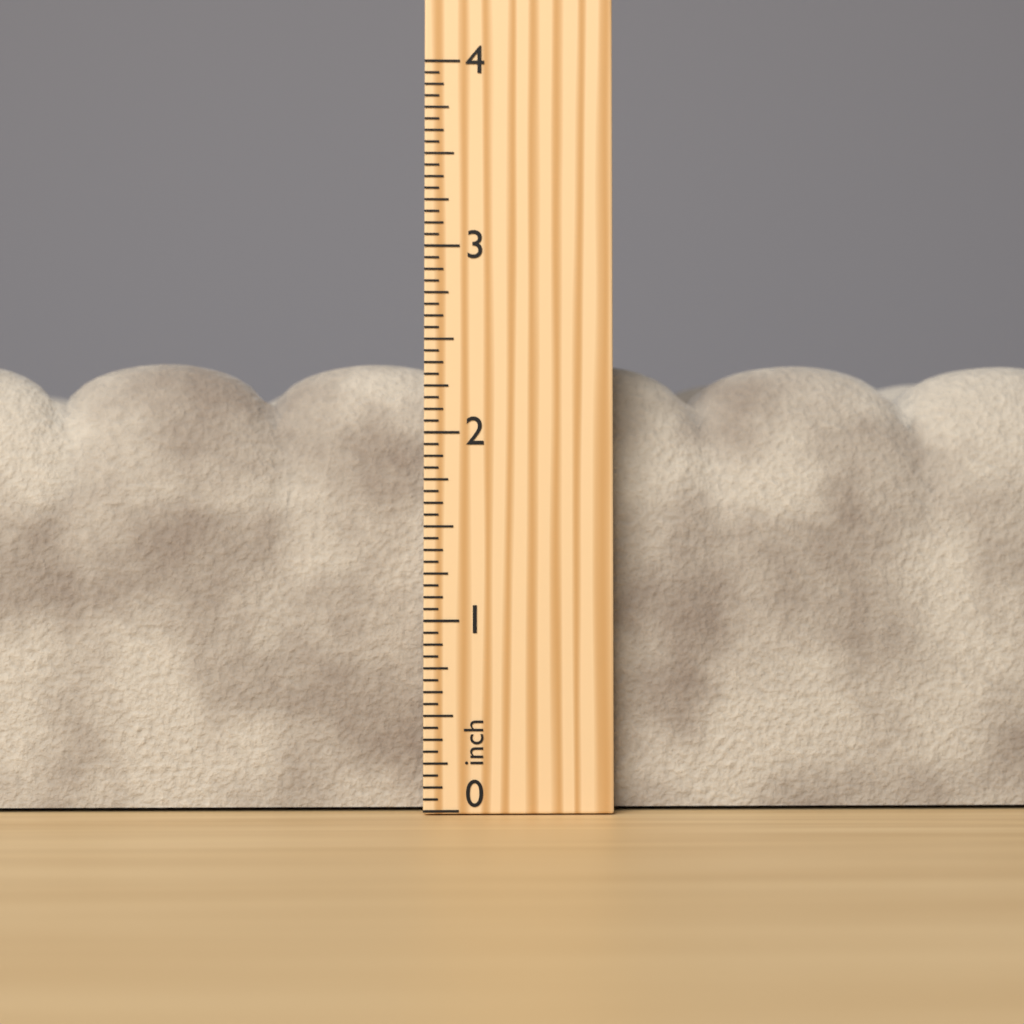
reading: 2.4375 inch
